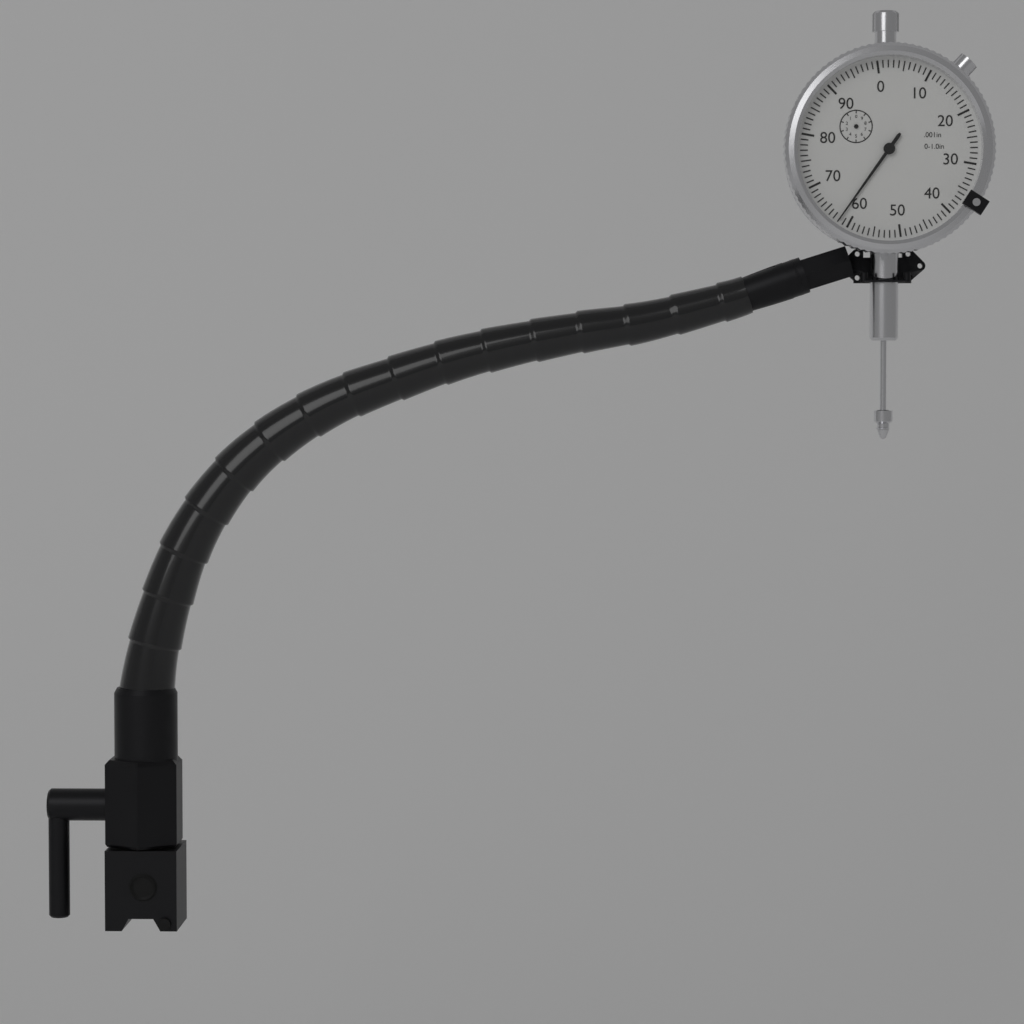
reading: 0.062 in
